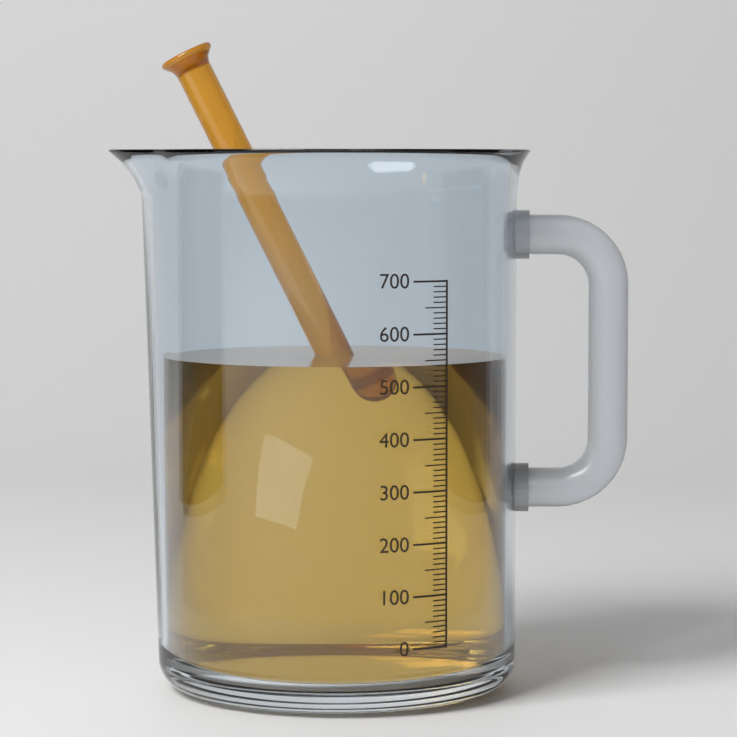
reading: 540 (no unit)
